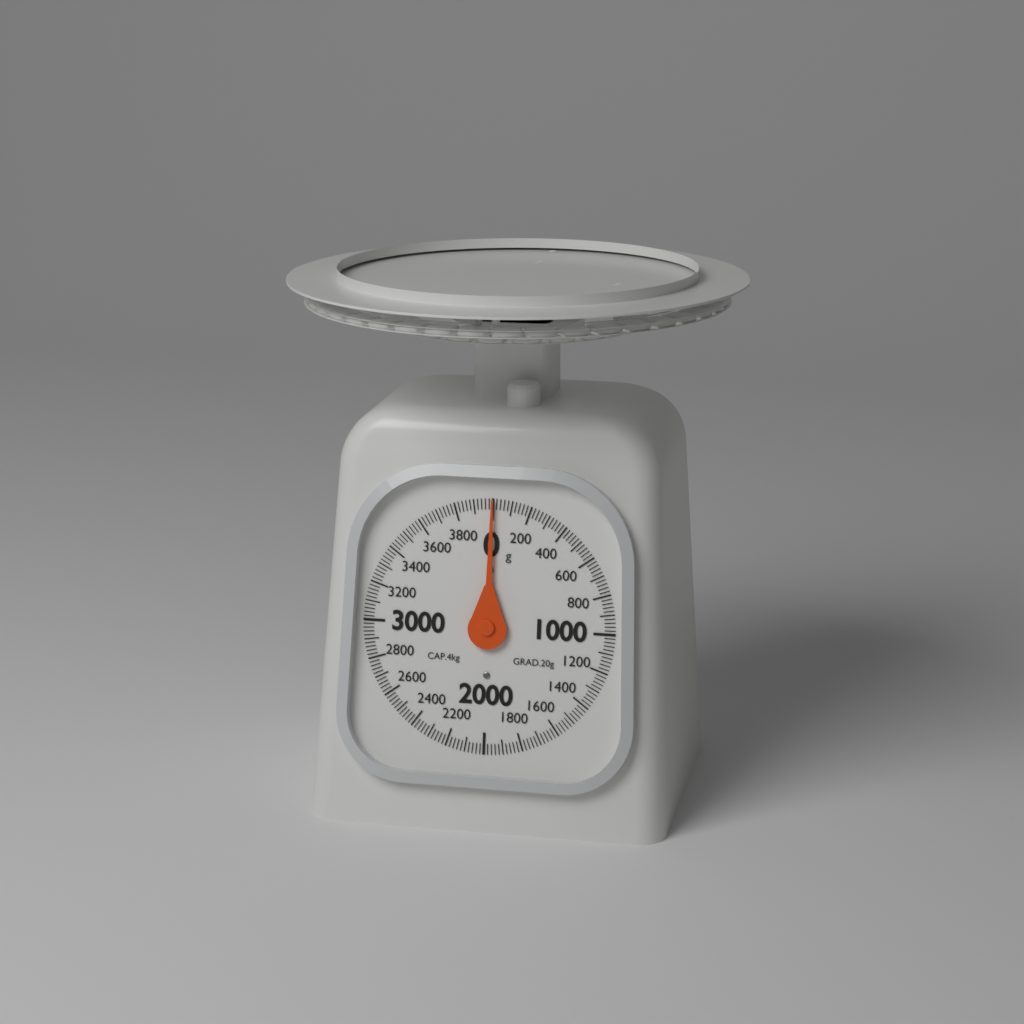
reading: 0 g
